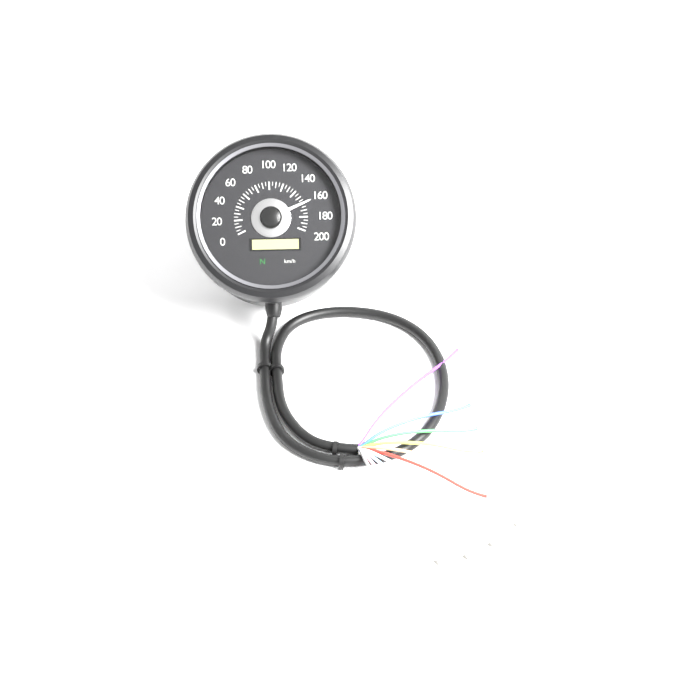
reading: 160 km/h
